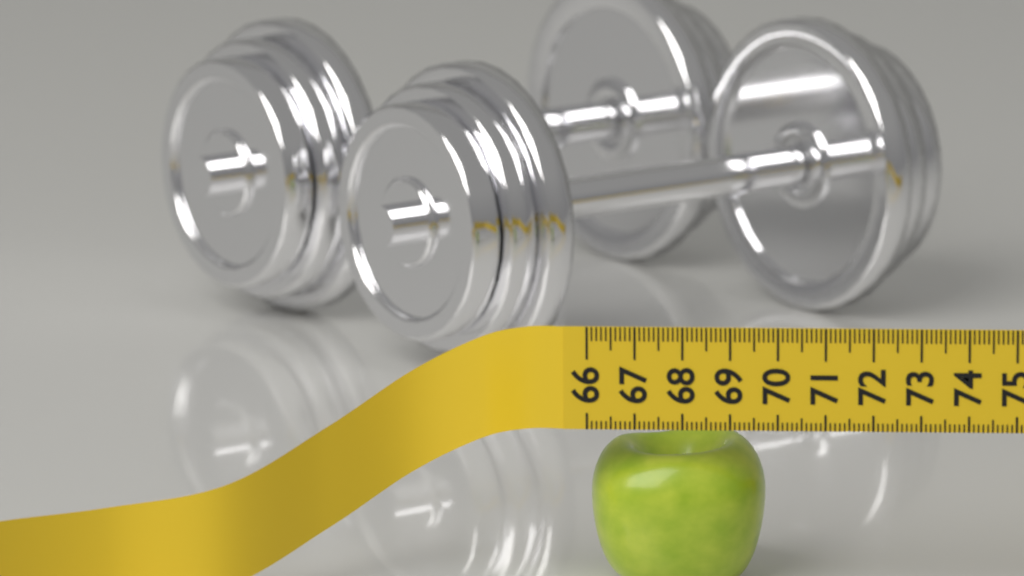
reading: 69.7 (no unit)
